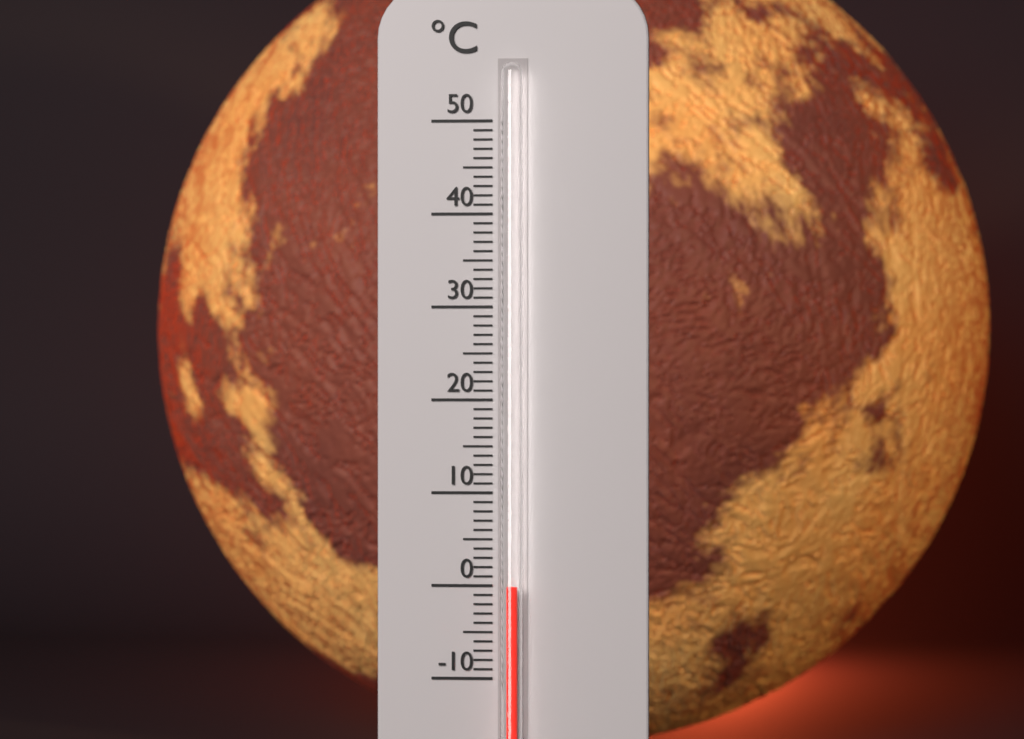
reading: 0 °C
